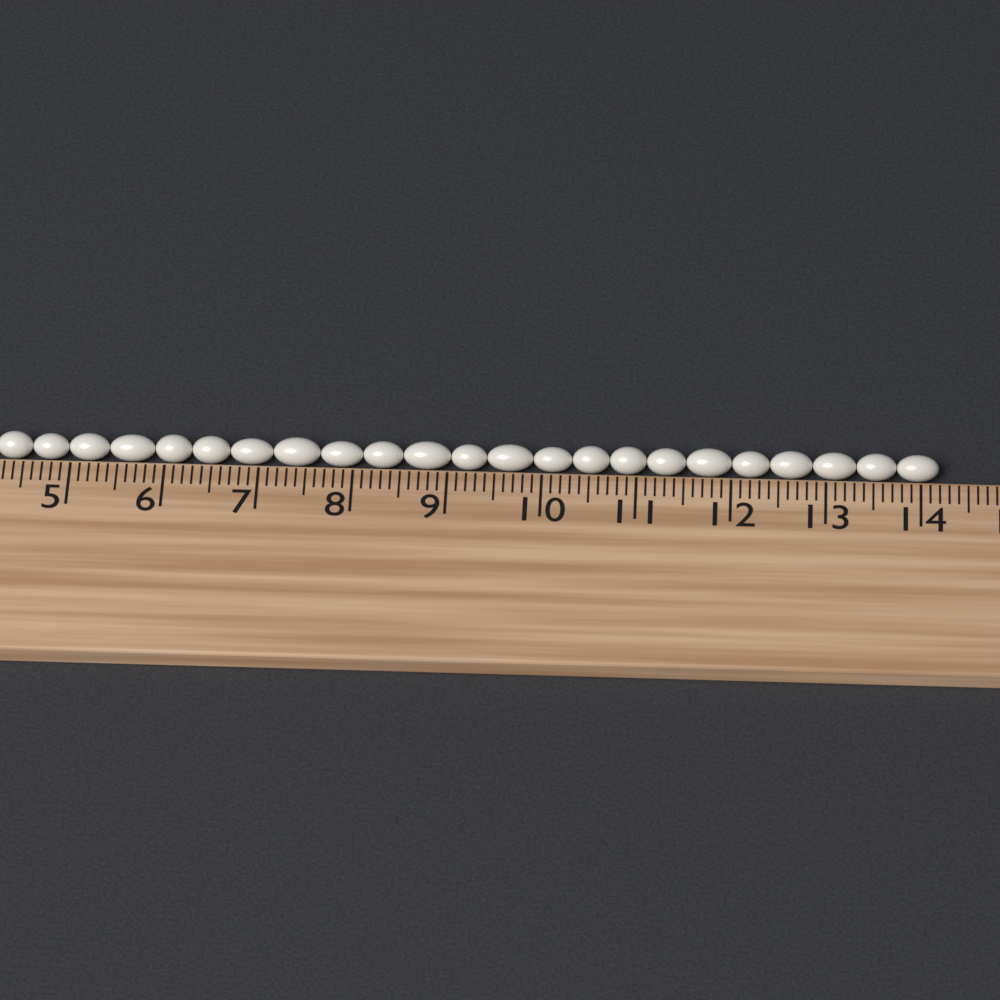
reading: 14.2 cm
